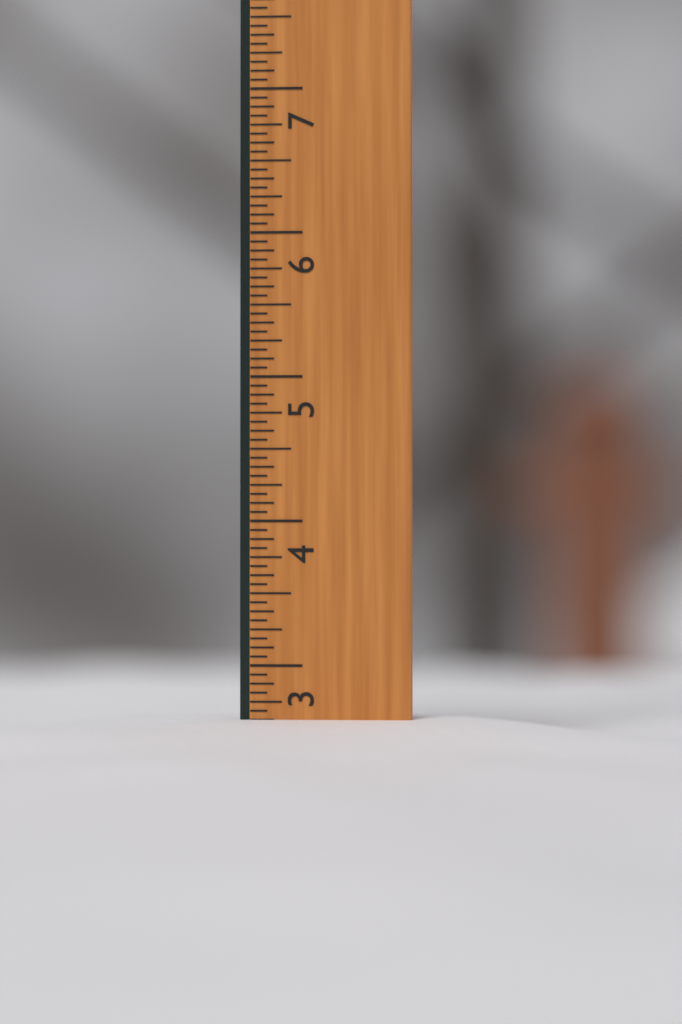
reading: 2.6250 in
